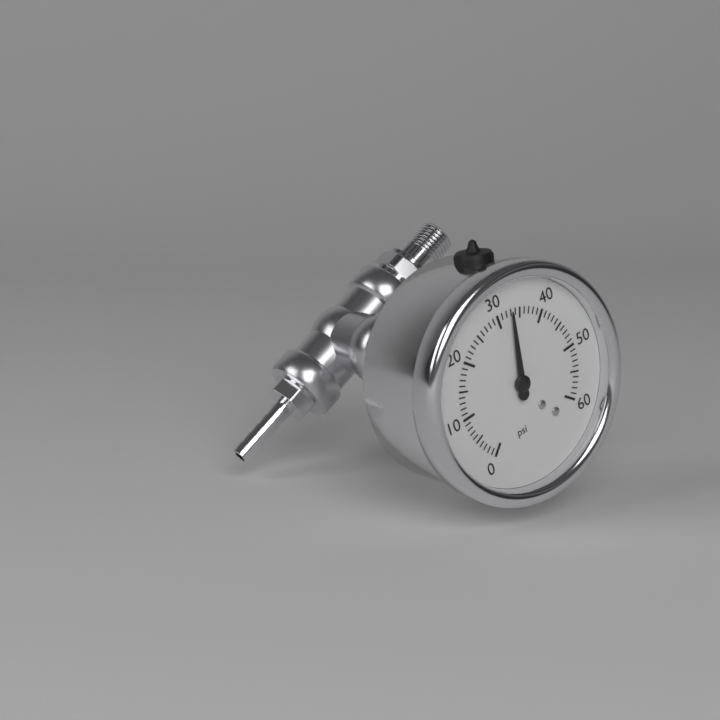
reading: 33 psi
